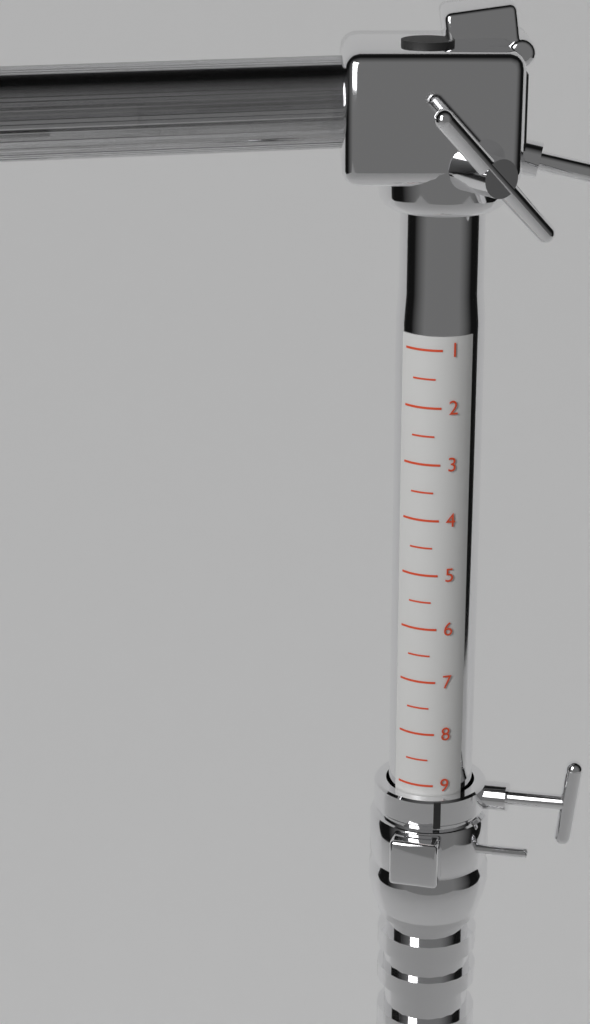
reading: 9.2 (no unit)
